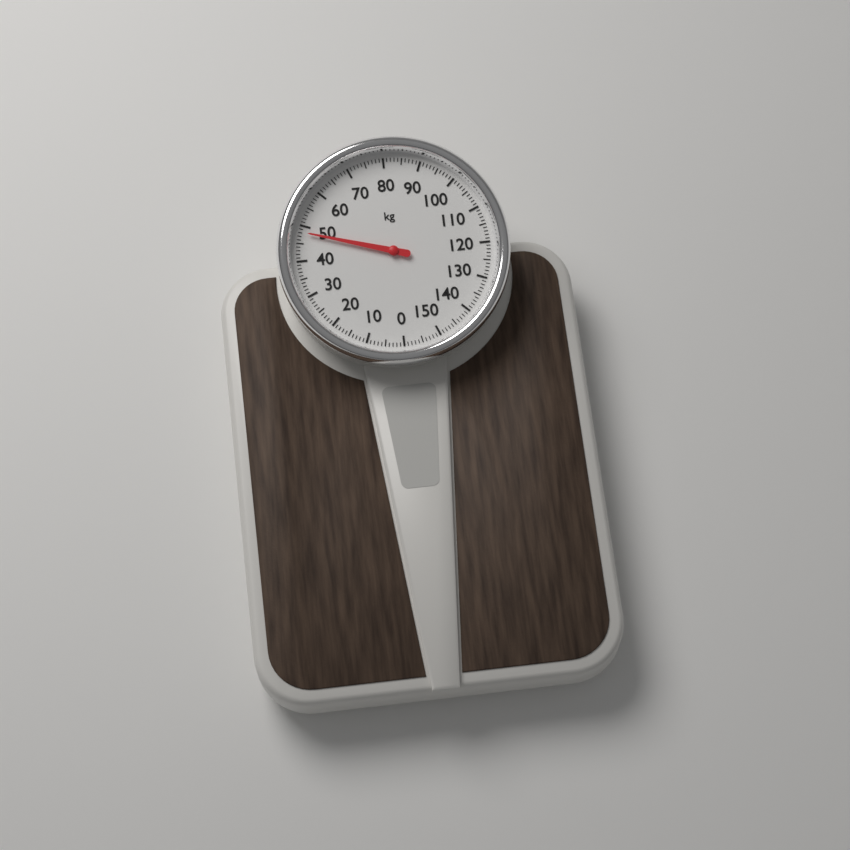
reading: 48 kg
